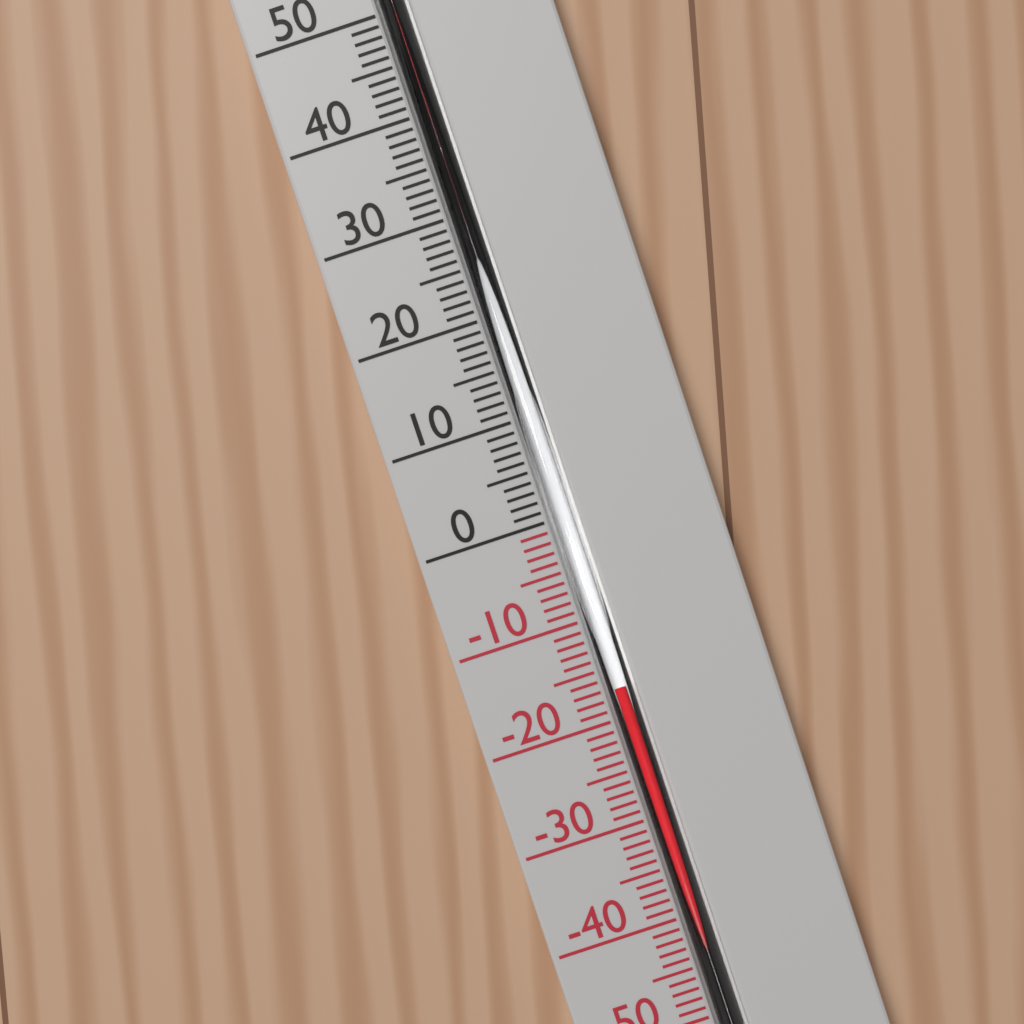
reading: -17 °C
